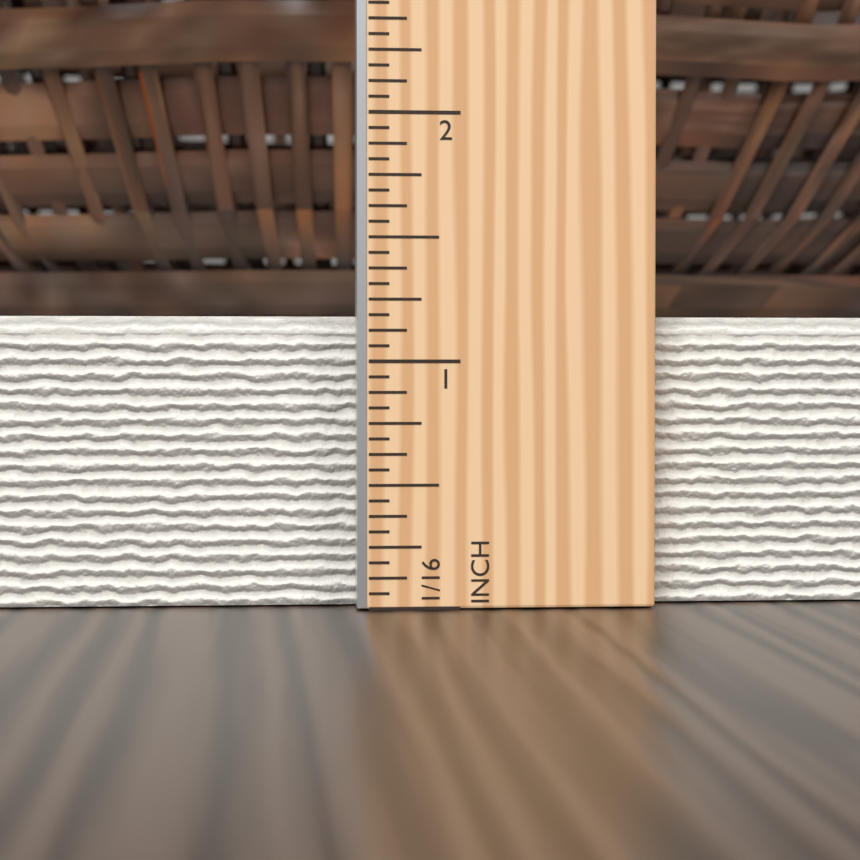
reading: 1.1875 in
